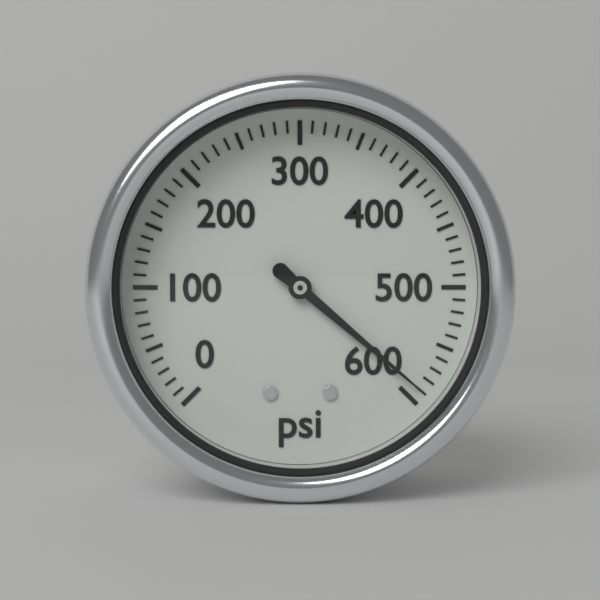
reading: 590 psi
